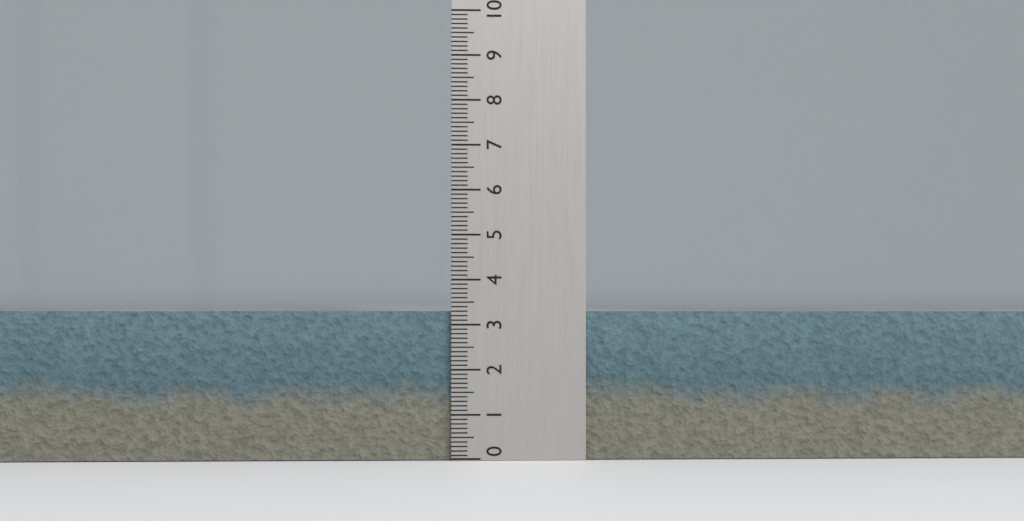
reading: 3.3 (no unit)
